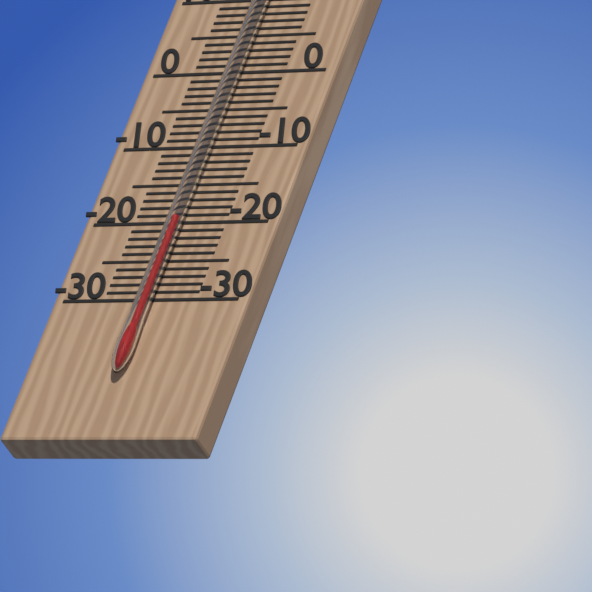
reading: -20 °C
